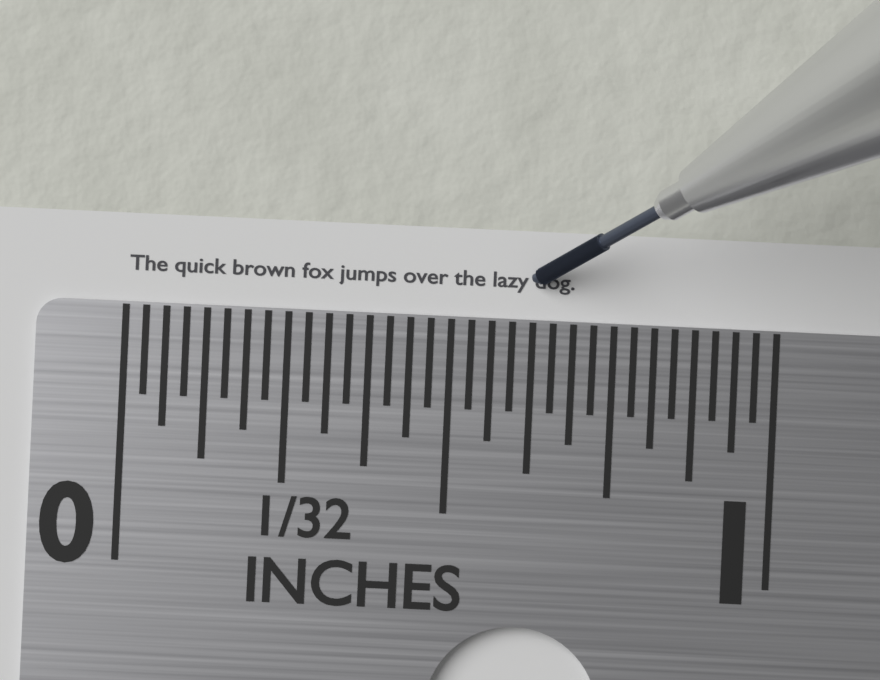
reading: 0.68750 in
